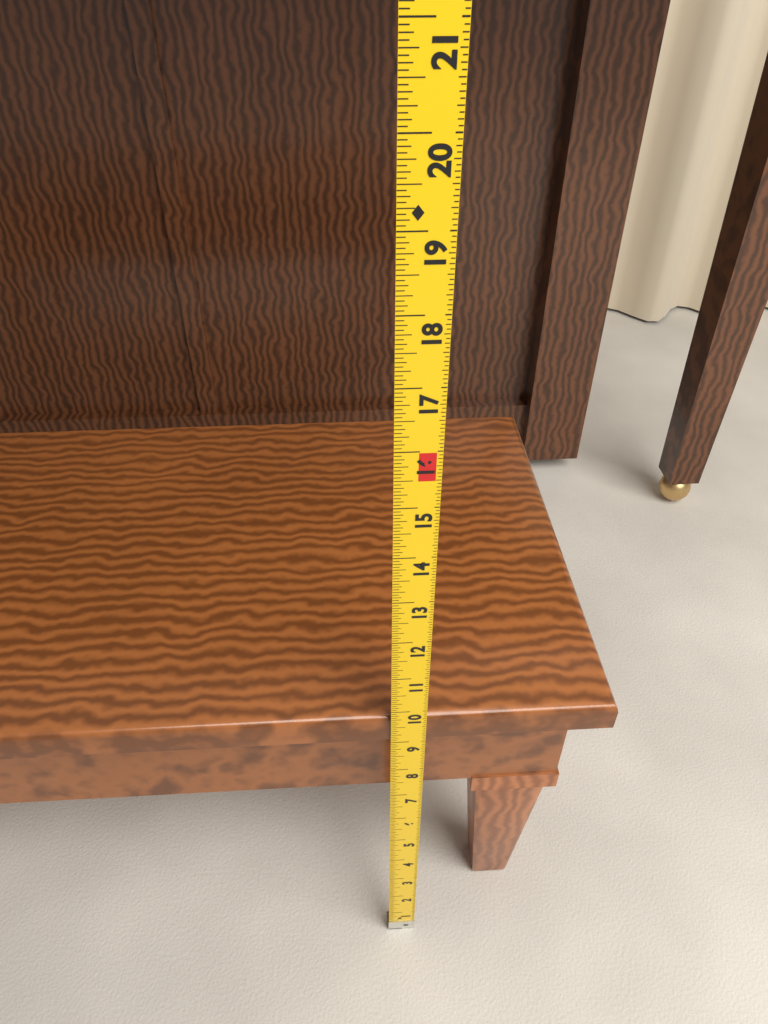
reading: 9.7500 in
